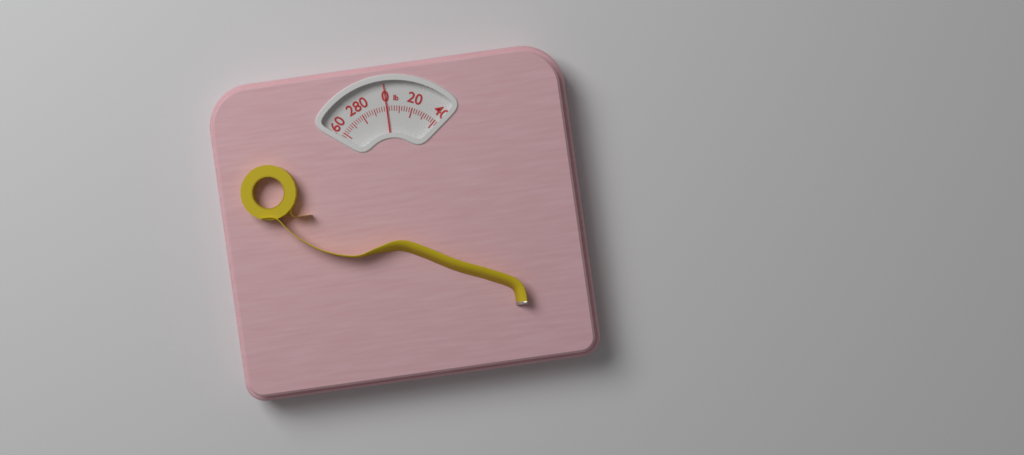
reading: 0 lb
